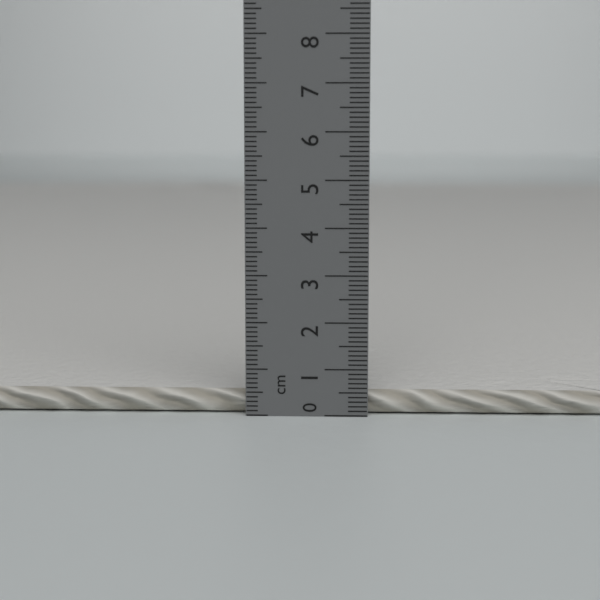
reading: 0.5 cm
